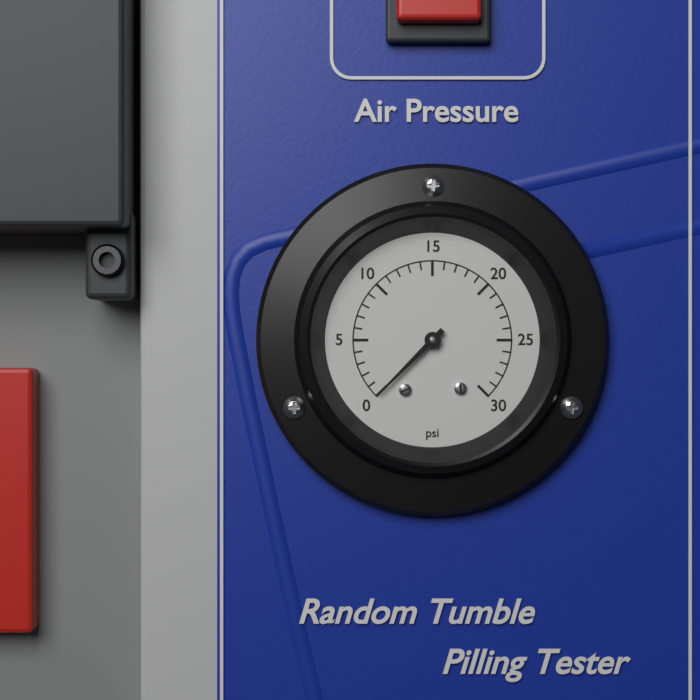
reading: 0 psi
